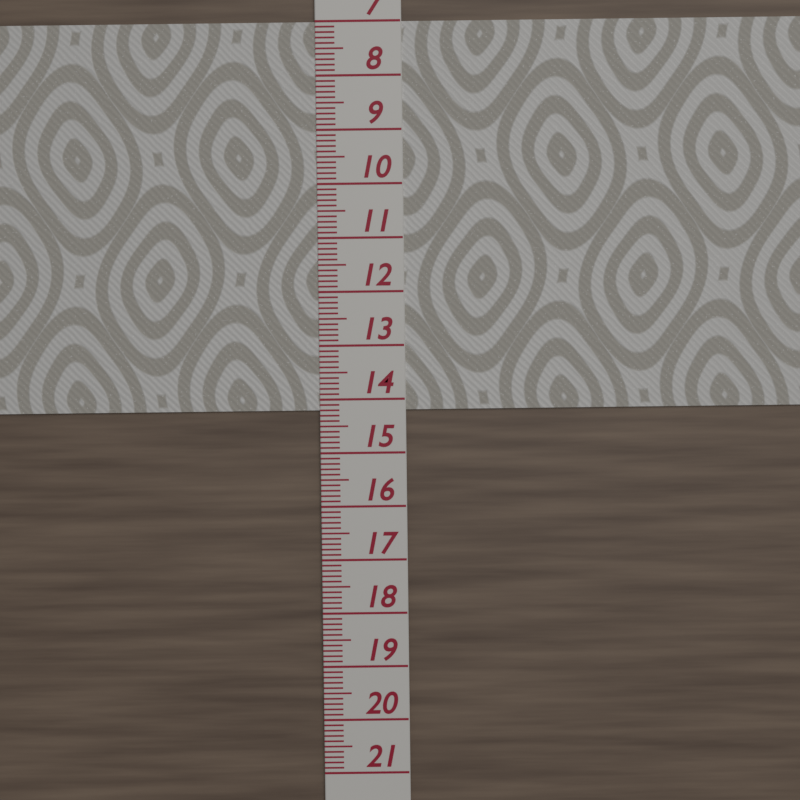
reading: 14.2 (no unit)
